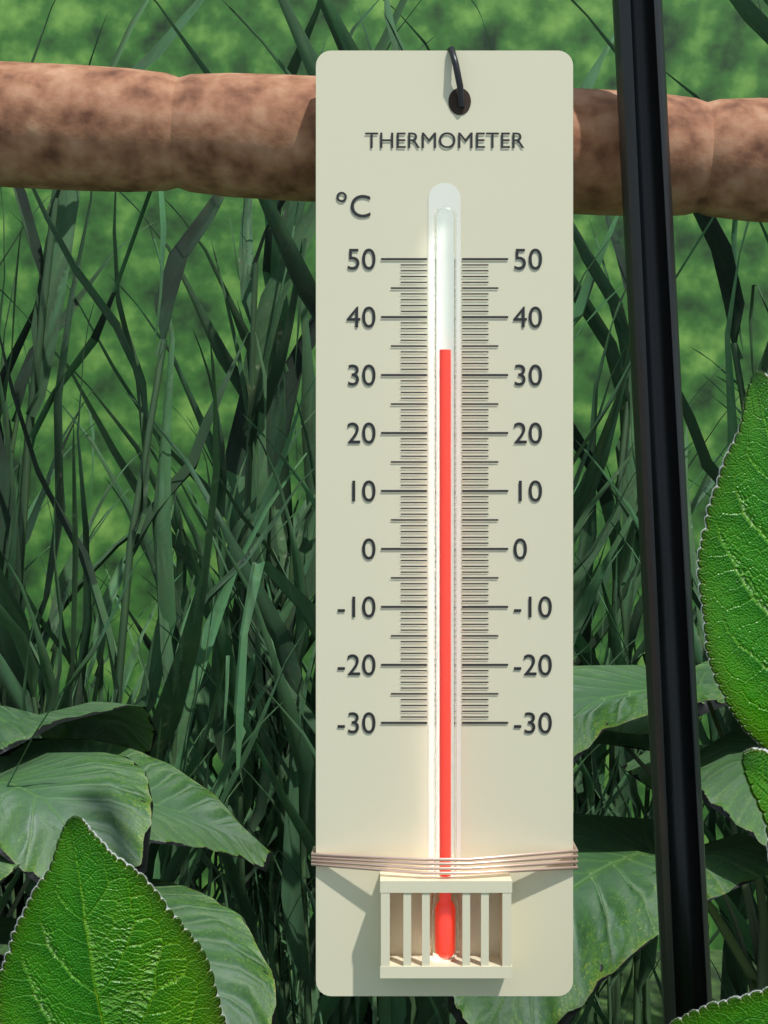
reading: 34 °C
